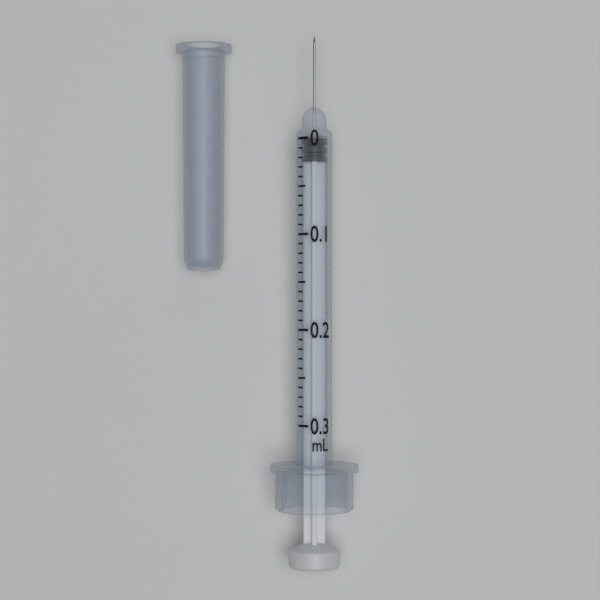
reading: 0.00 mL
